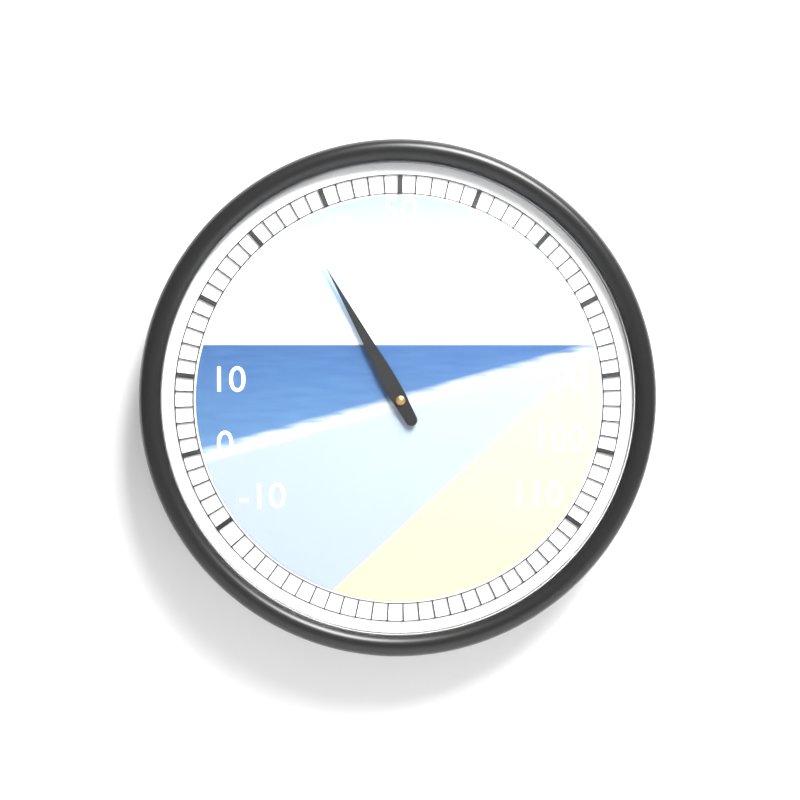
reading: 36 (no unit)
